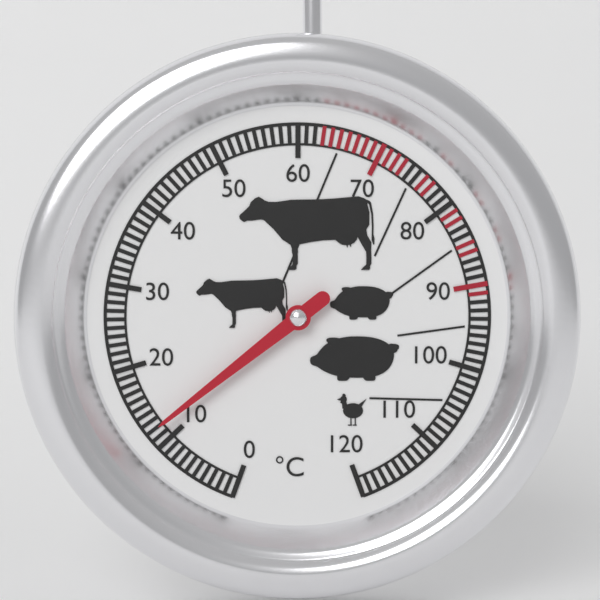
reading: 12 °C
